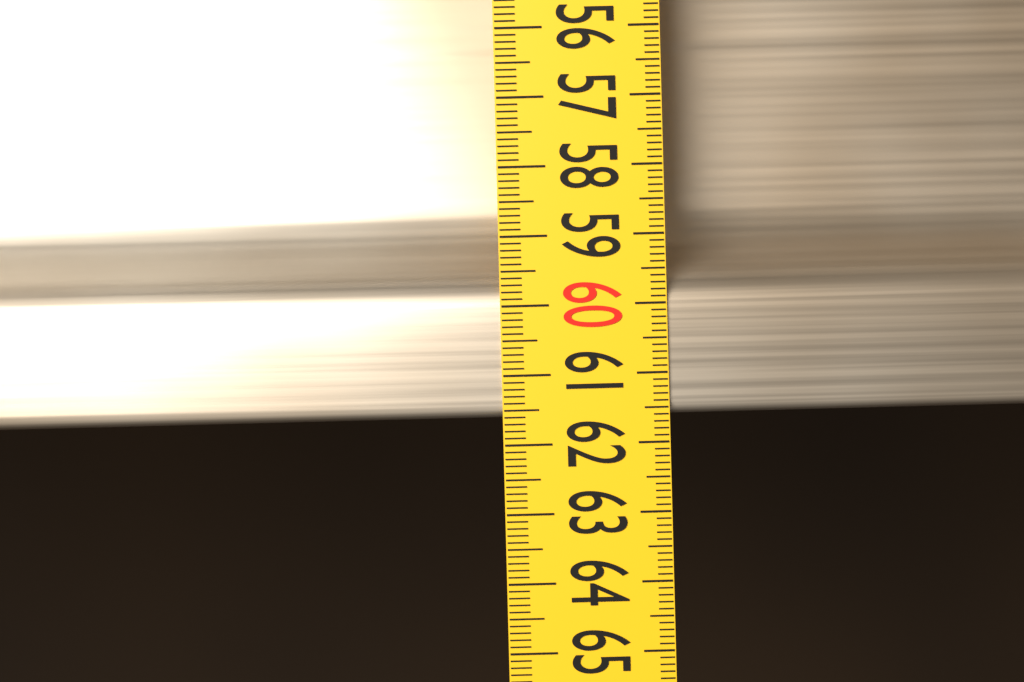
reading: 61.6 (no unit)
